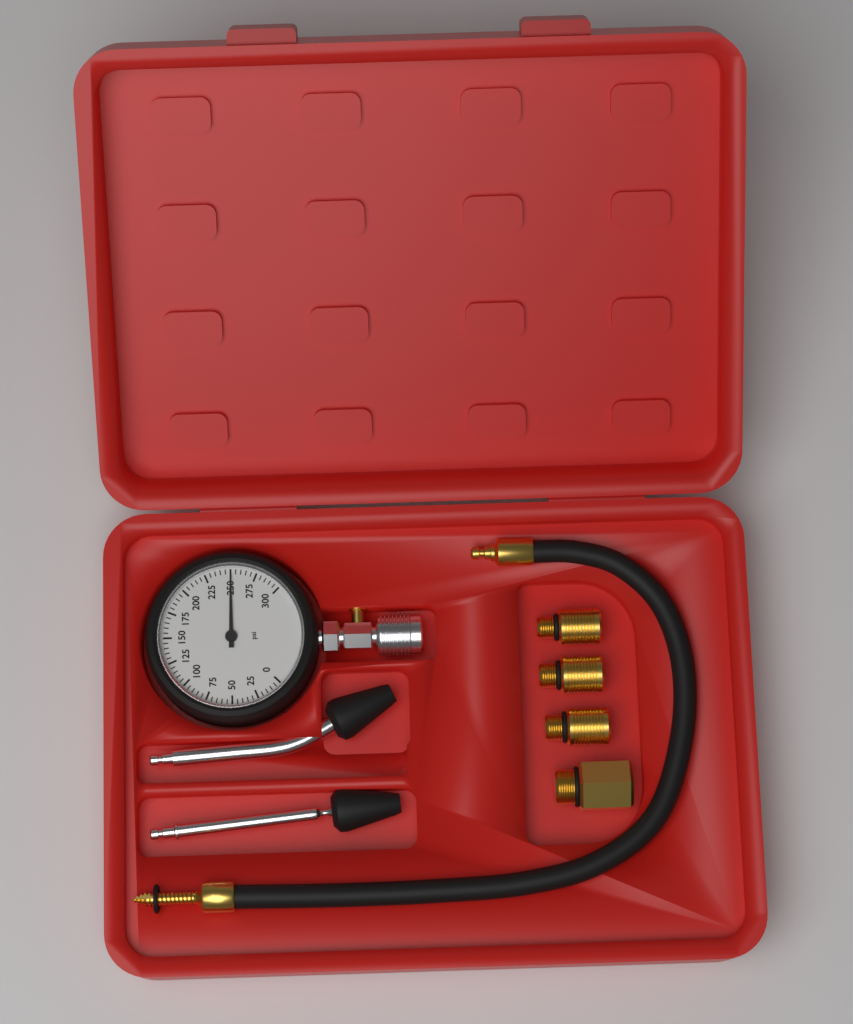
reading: 250 psi
